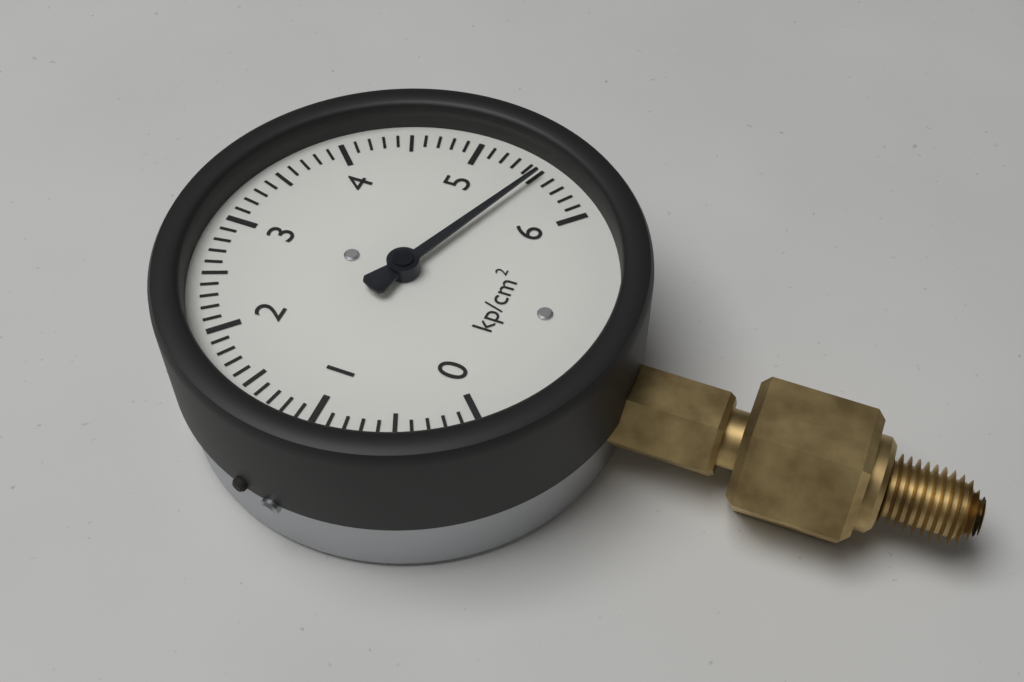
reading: 5.5 kp/cm²
